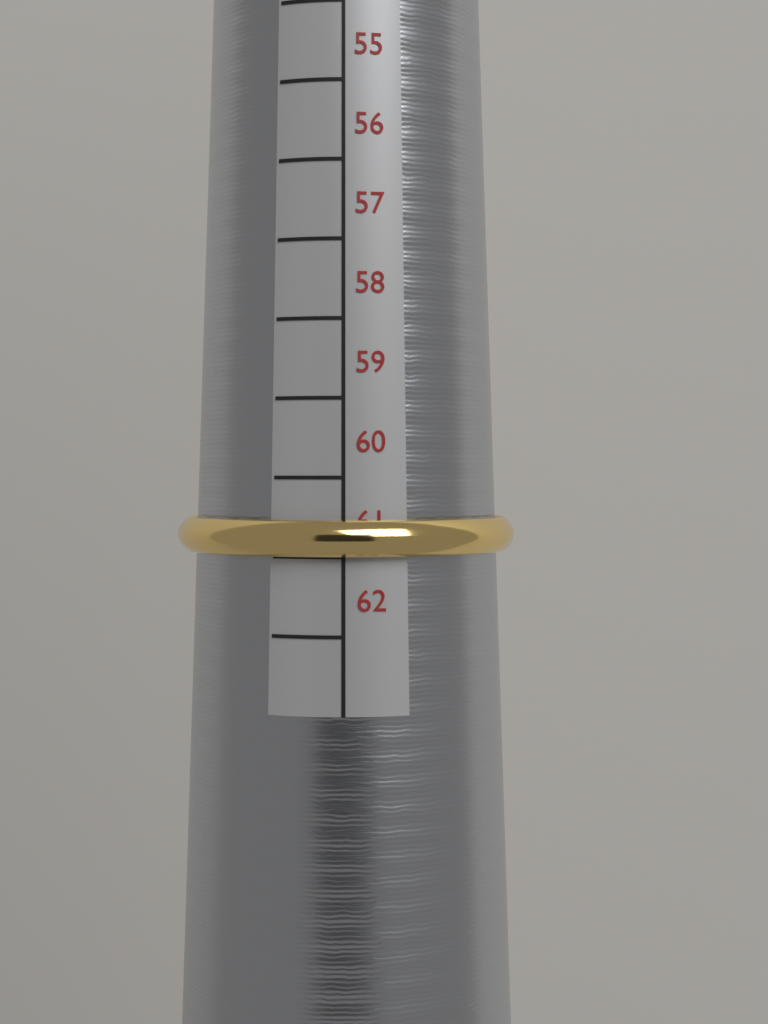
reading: 61 mm
